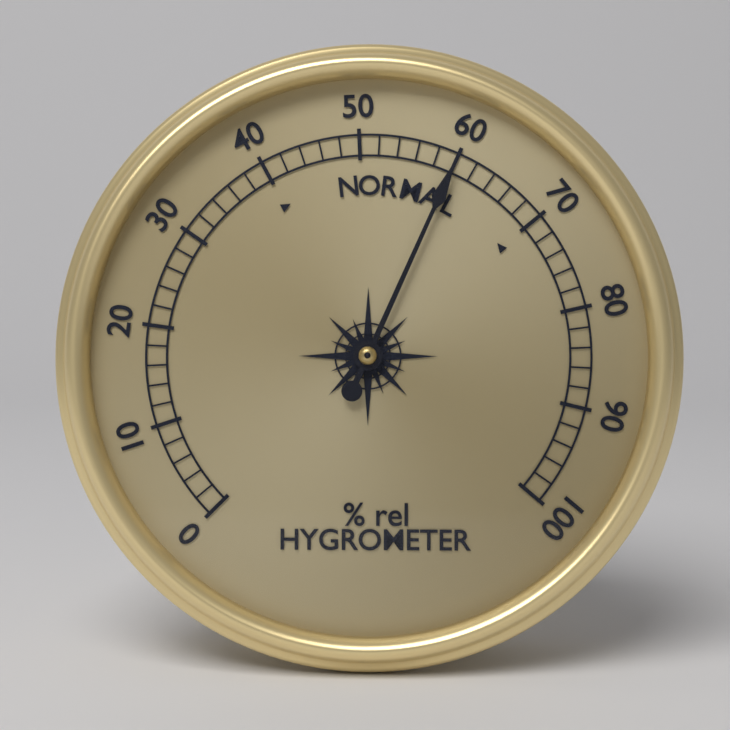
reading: 60 % rel
